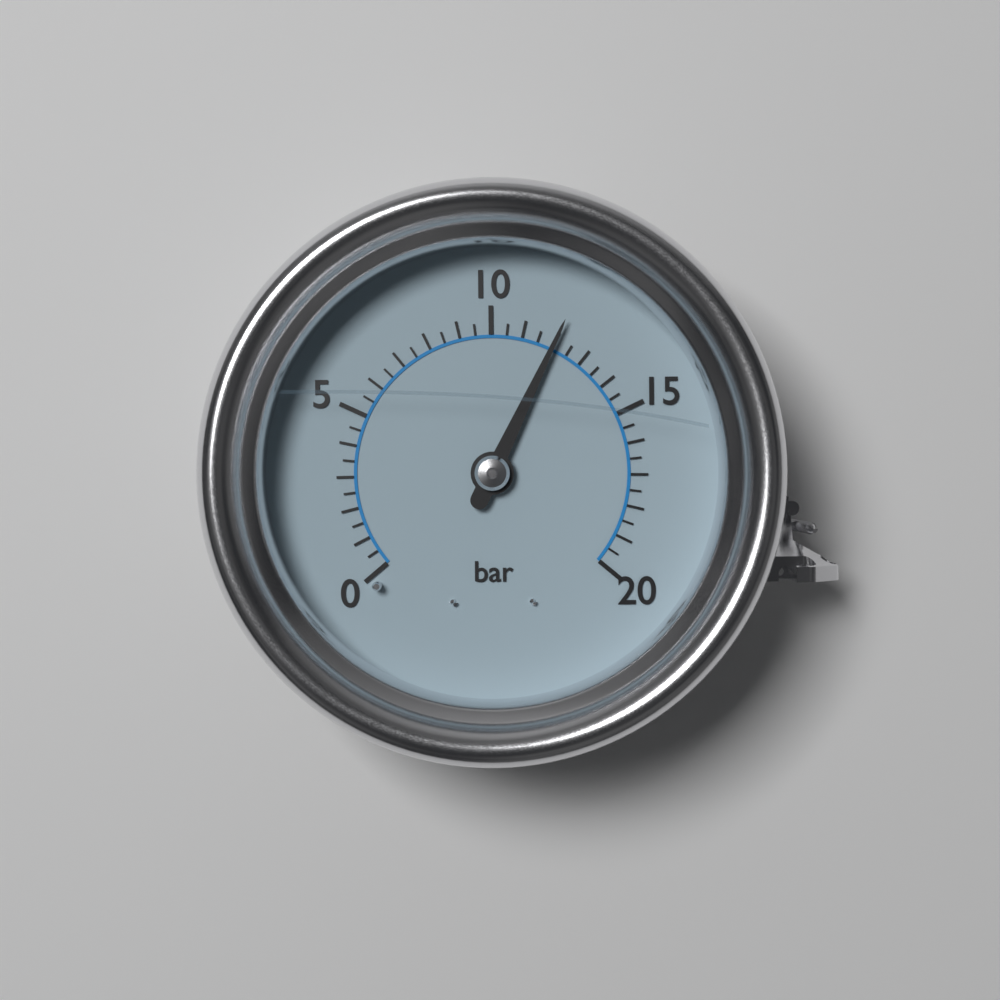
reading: 12.0 bar
